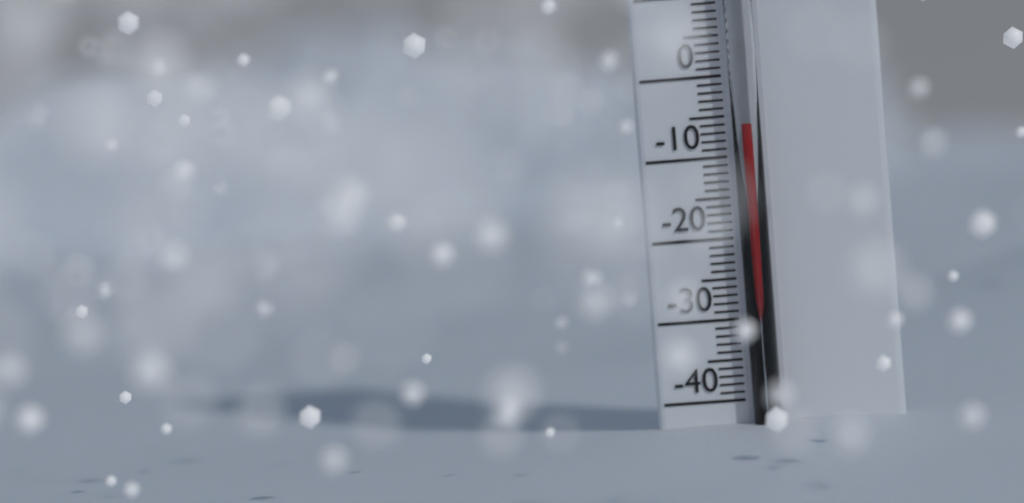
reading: -6 °C
